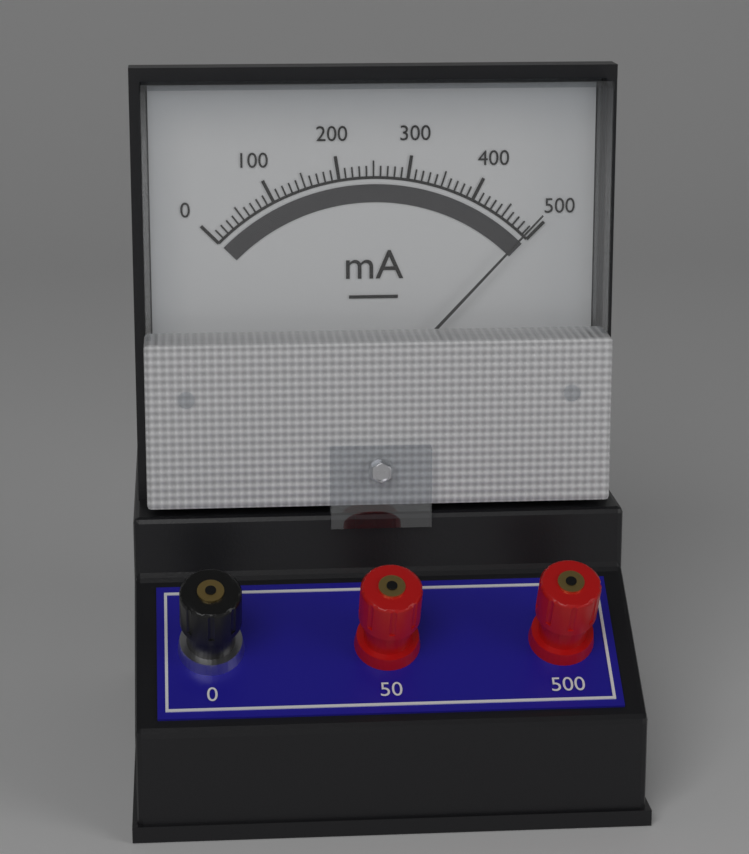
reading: 490 mA
